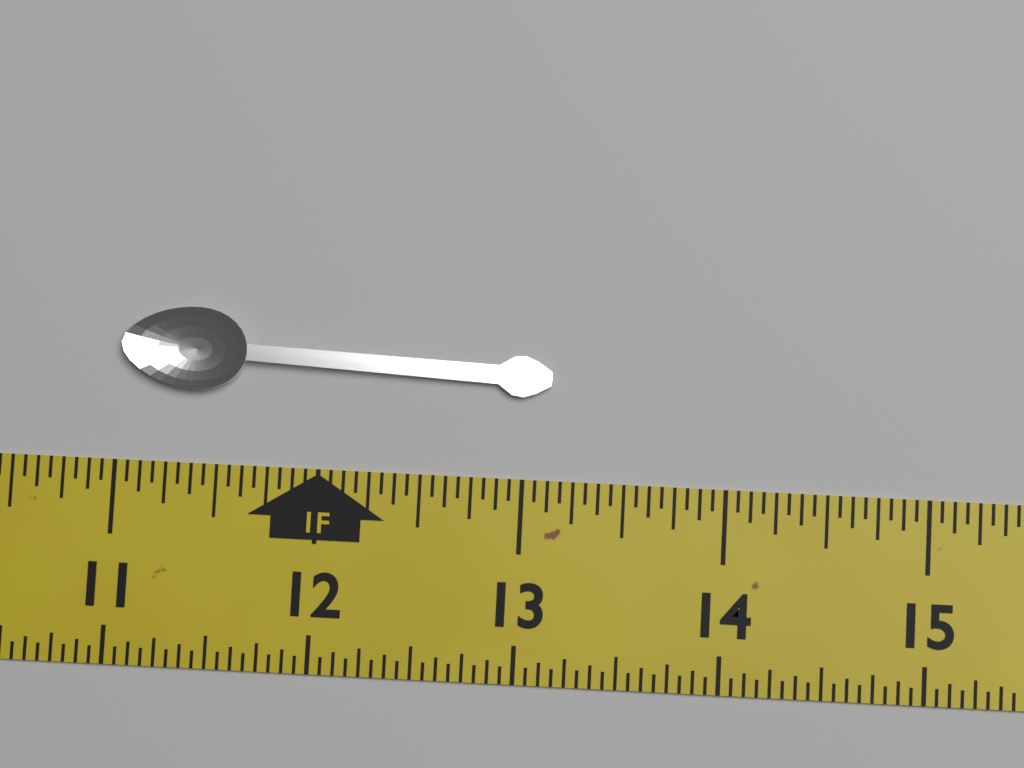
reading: 13.1250 in
